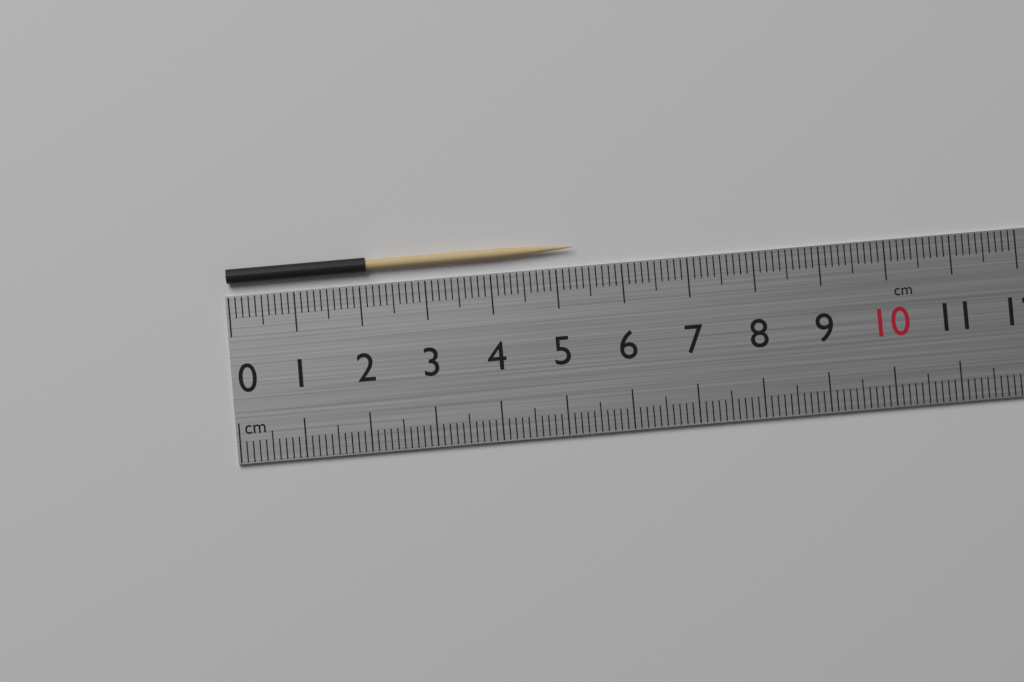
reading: 5.3 cm
